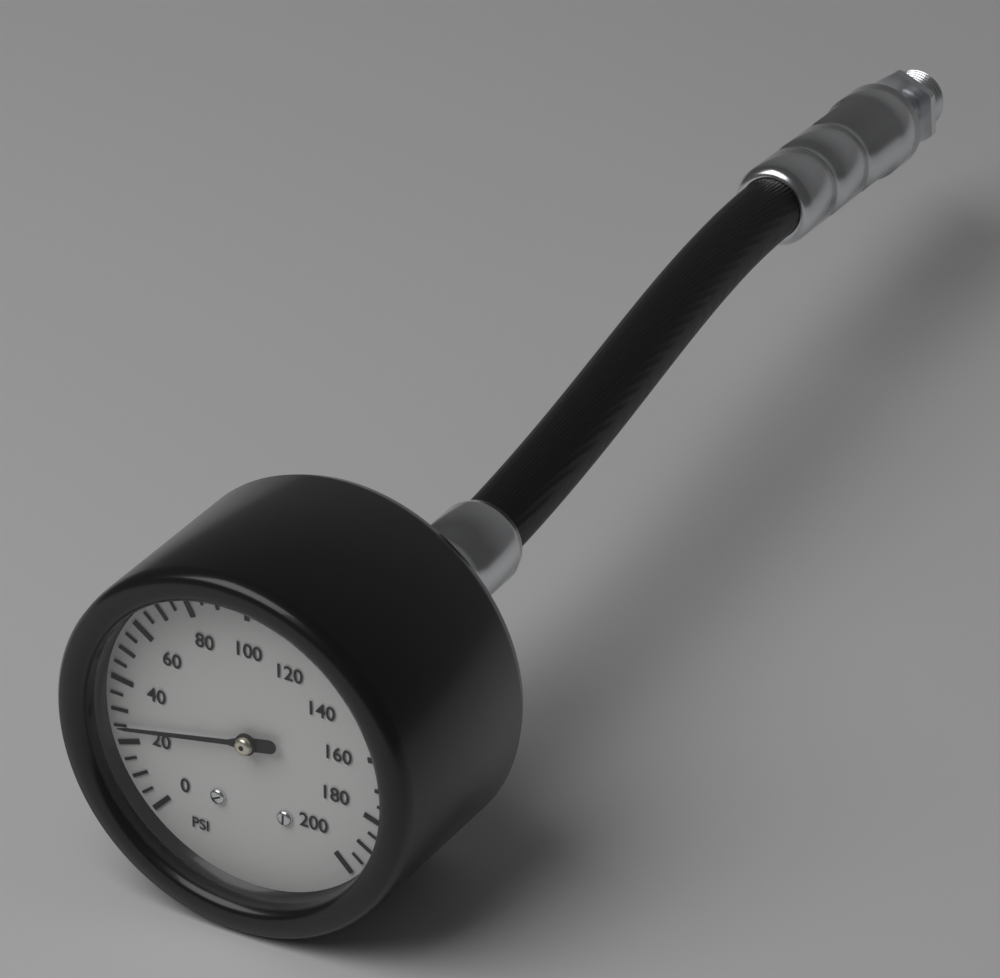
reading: 25 psi
